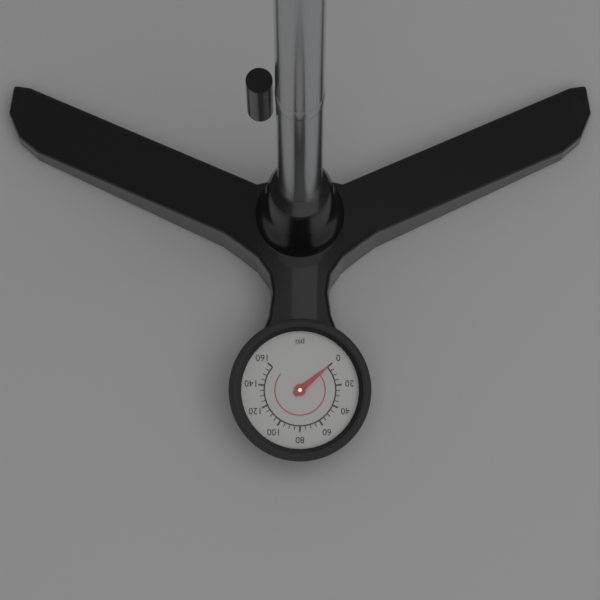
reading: 0 psi
